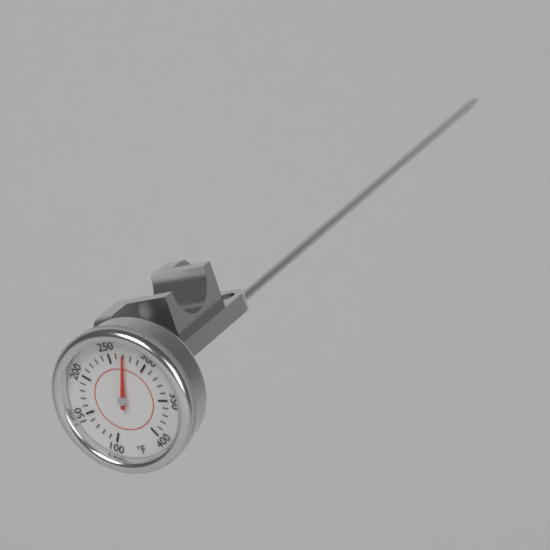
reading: 270 °F
